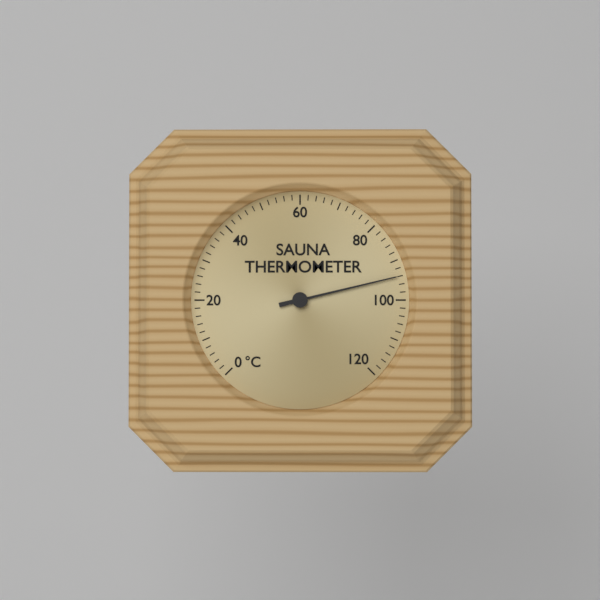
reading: 94 °C
